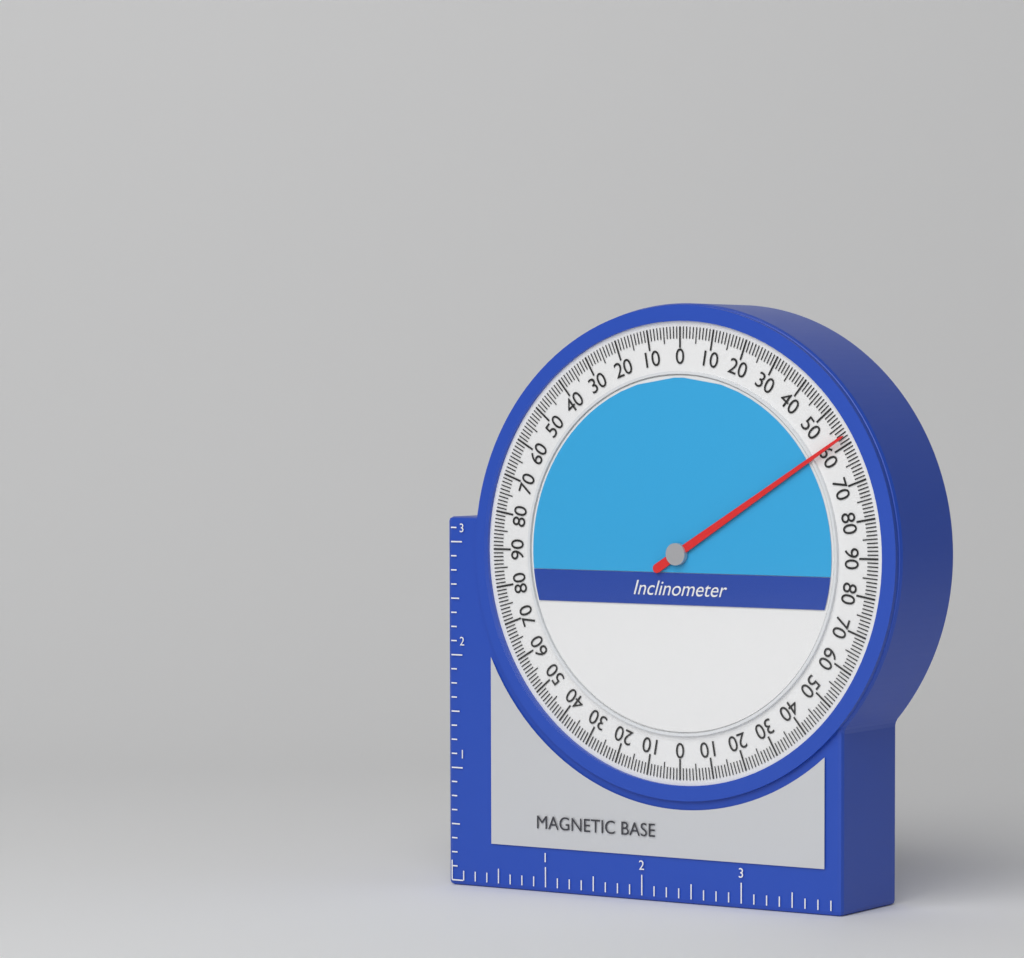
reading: 58 (no unit)
